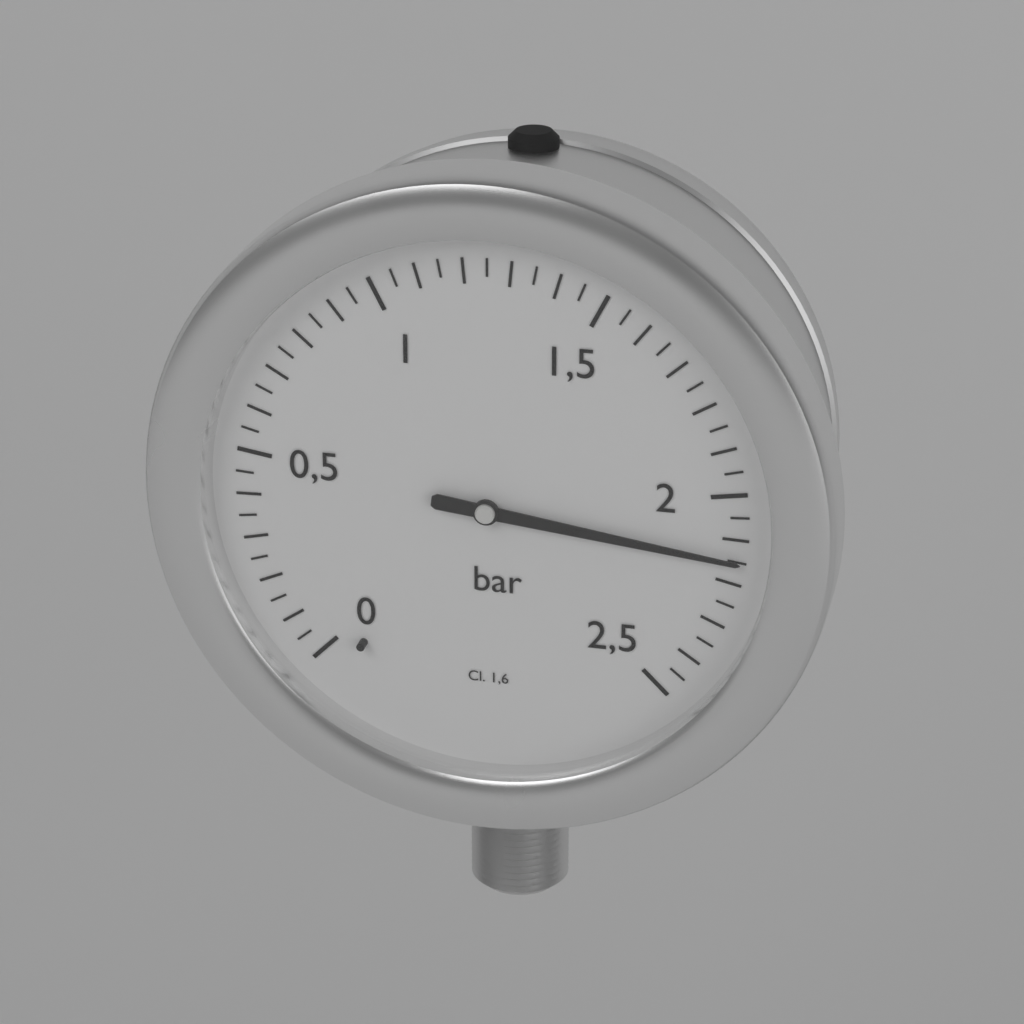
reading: 2.15 bar
